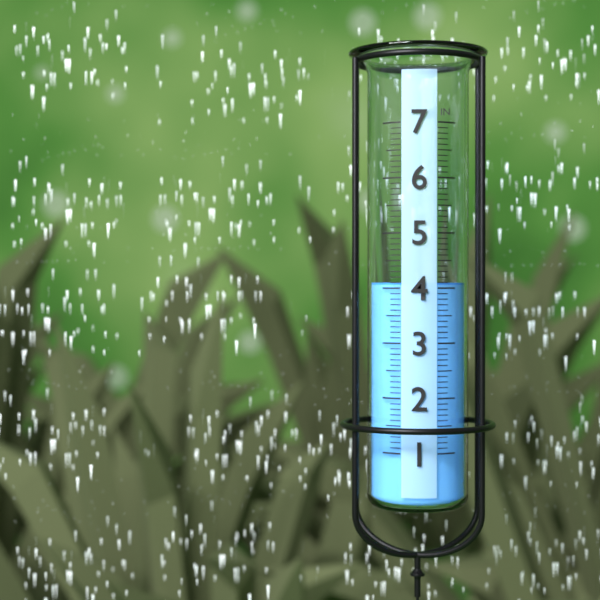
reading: 4.1 in
